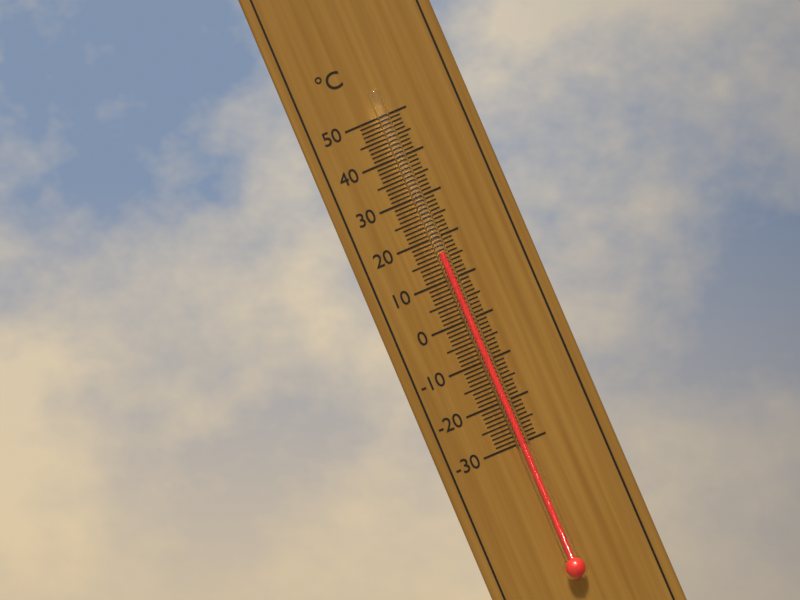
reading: 16 °C
